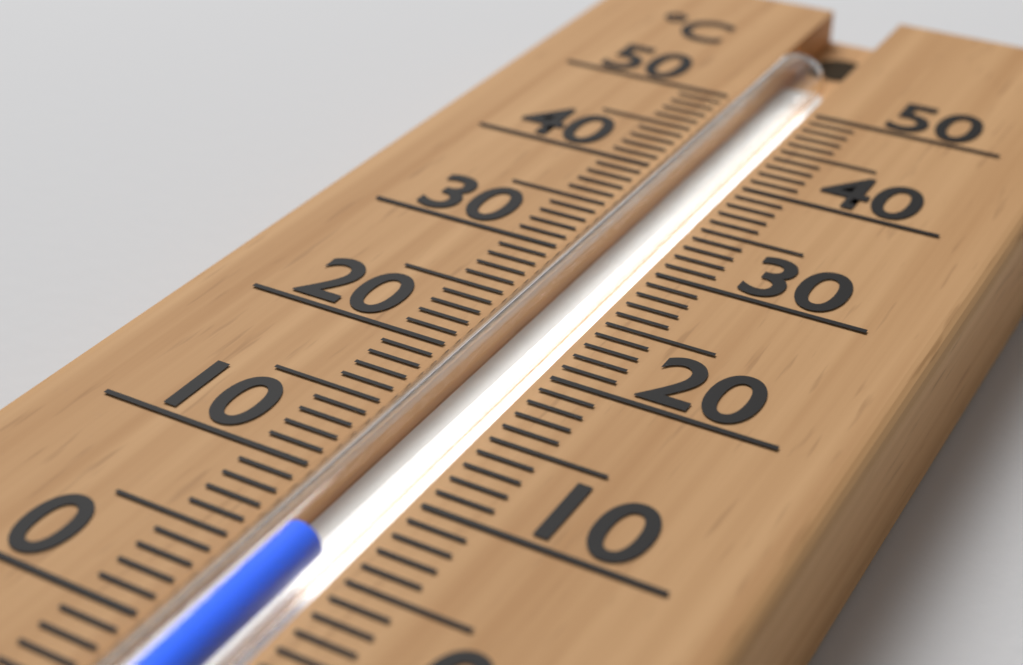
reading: 6 °C
